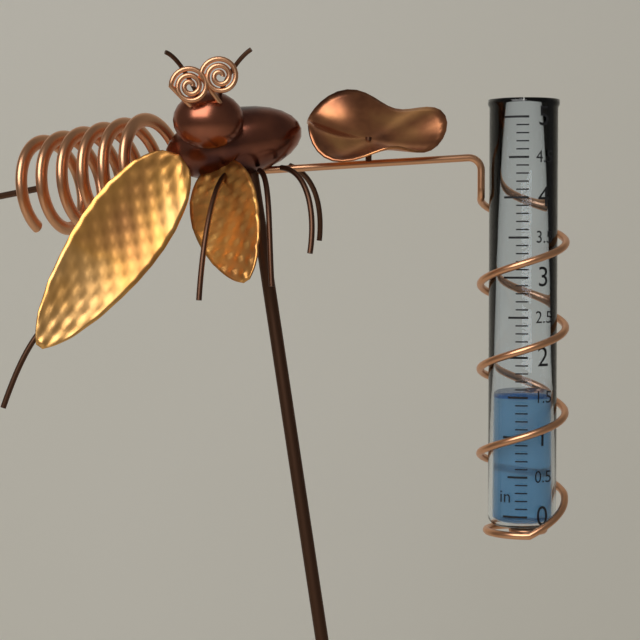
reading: 1.5 in
